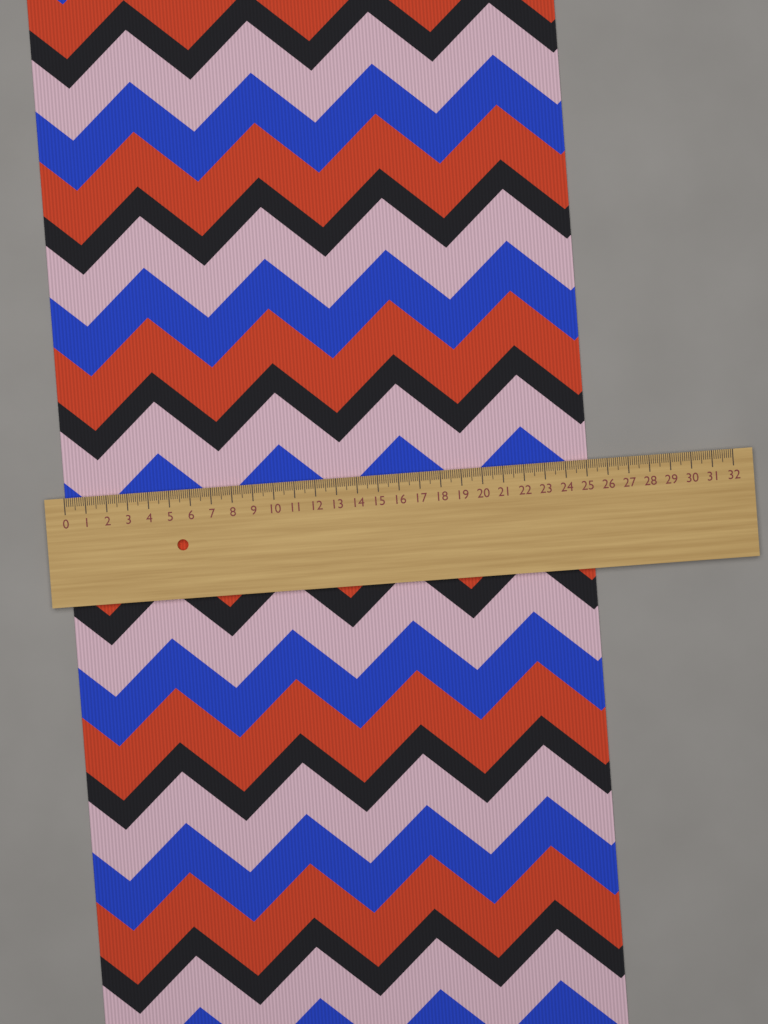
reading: 25.1 (no unit)
